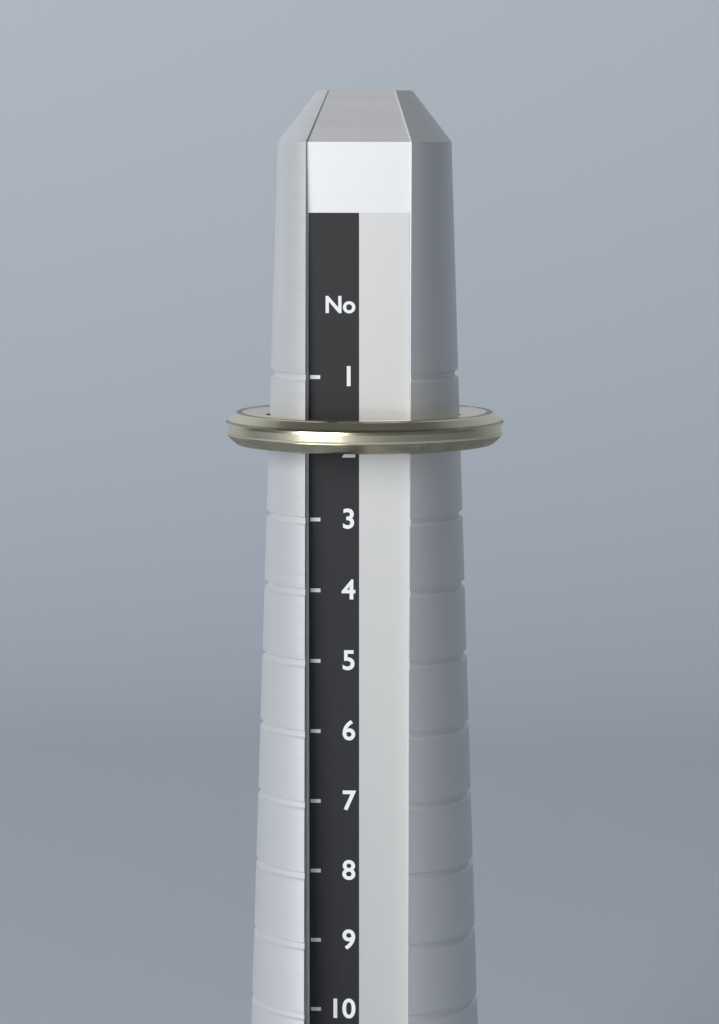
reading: 2 (no unit)
